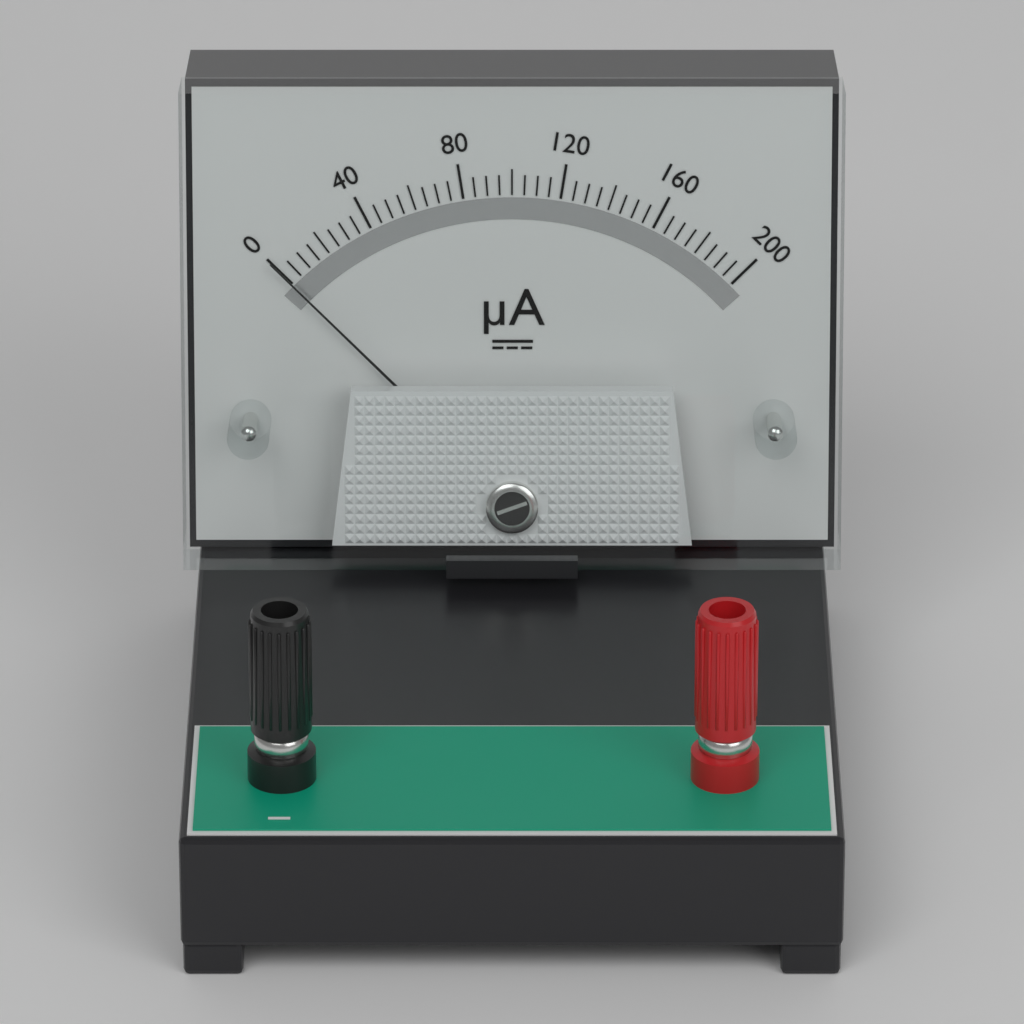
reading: 0 µA
